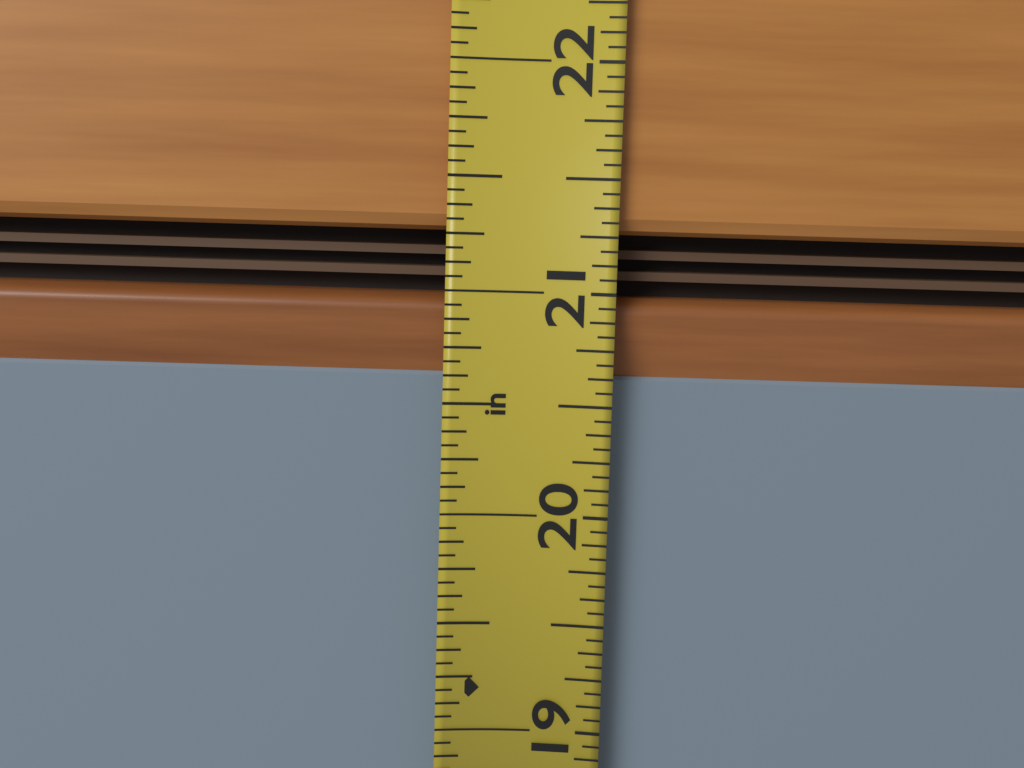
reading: 20.6250 in
